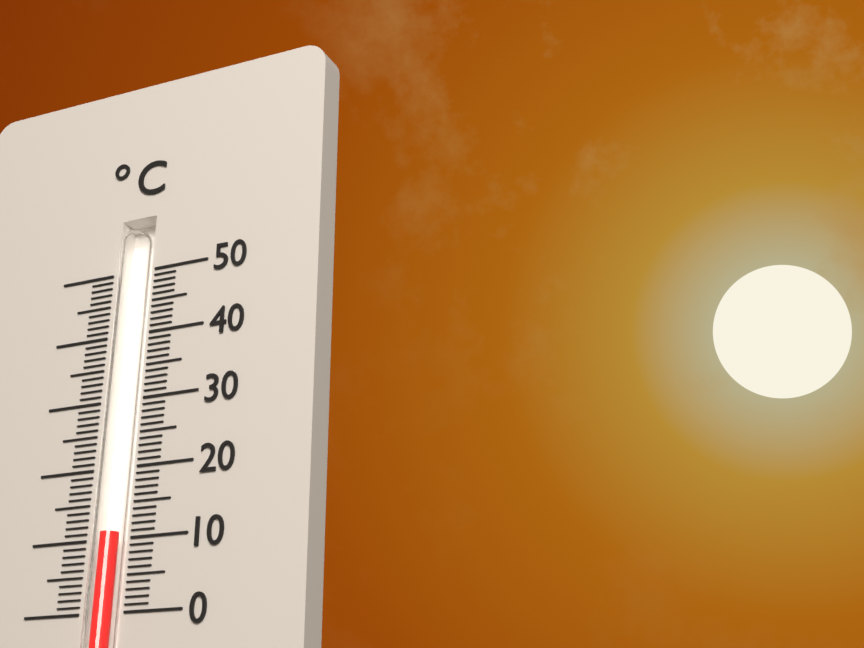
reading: 11 °C
